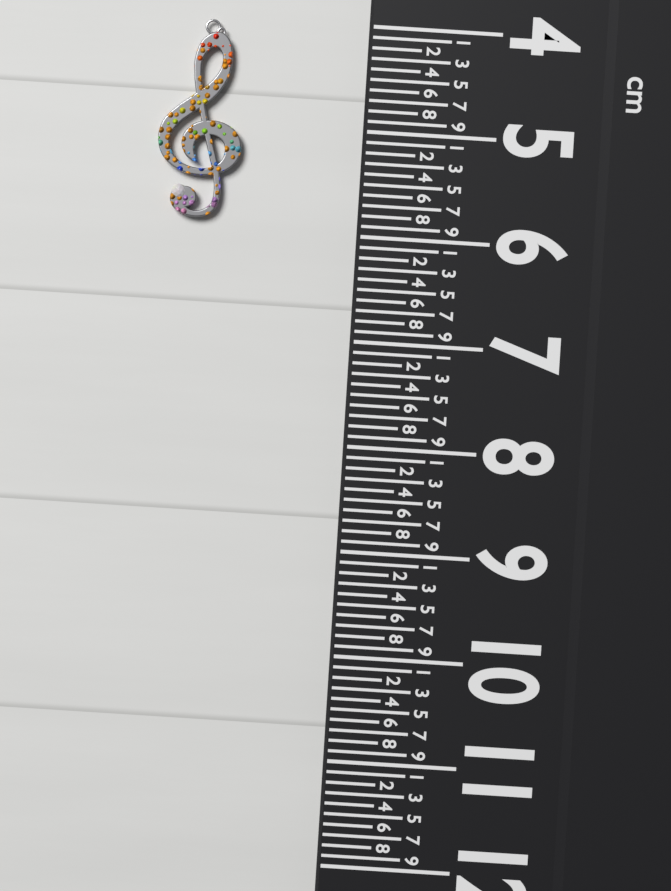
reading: 5.9 cm
